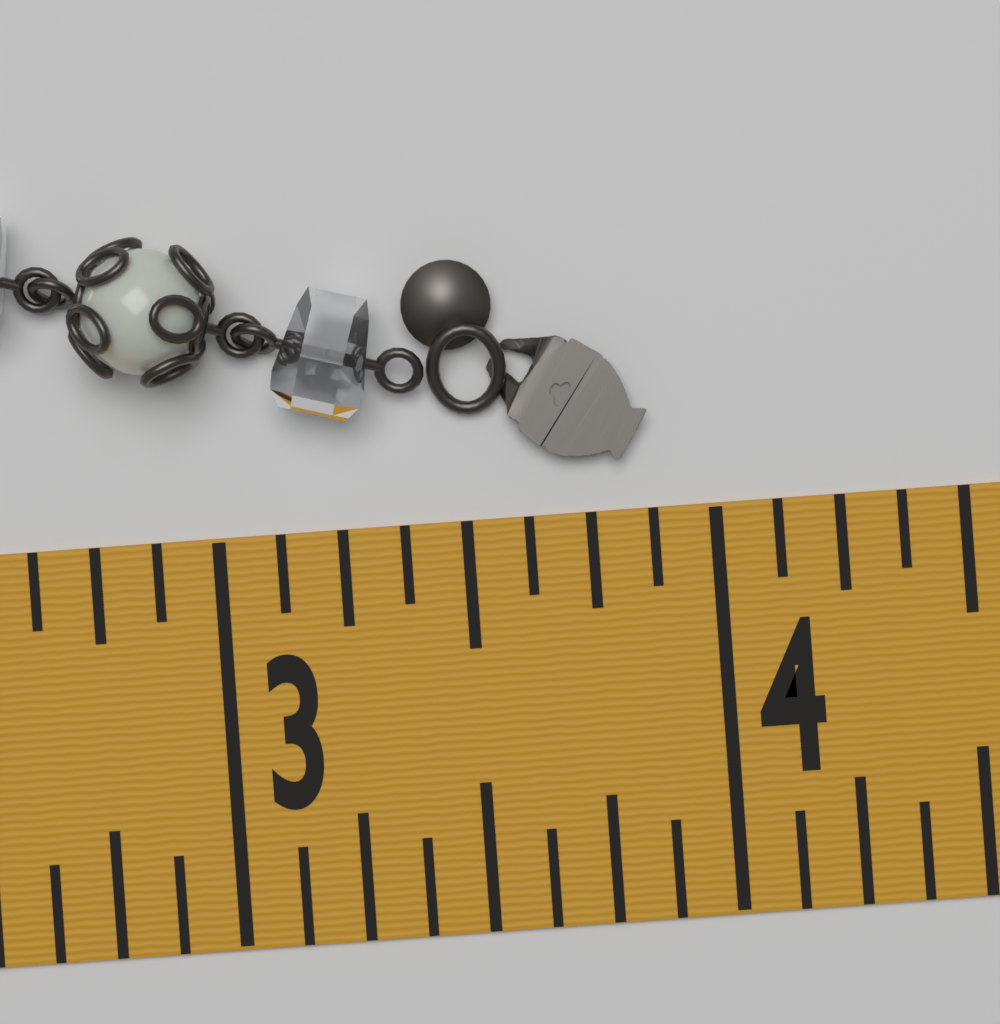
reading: 3.875 in
